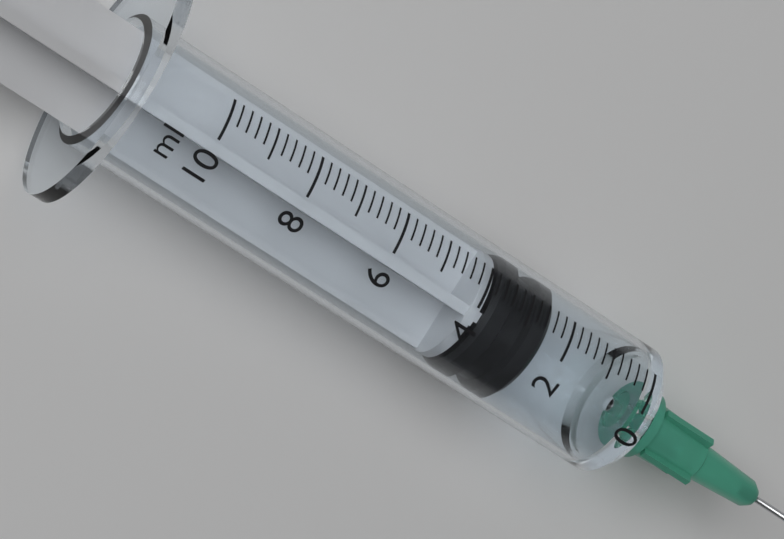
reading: 2.4 ml
